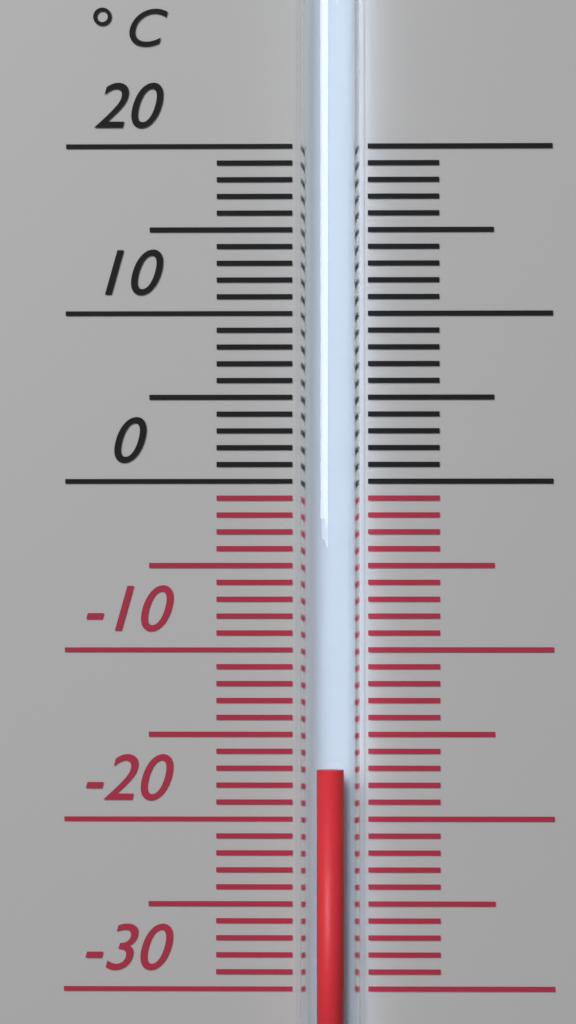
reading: -17 °C
